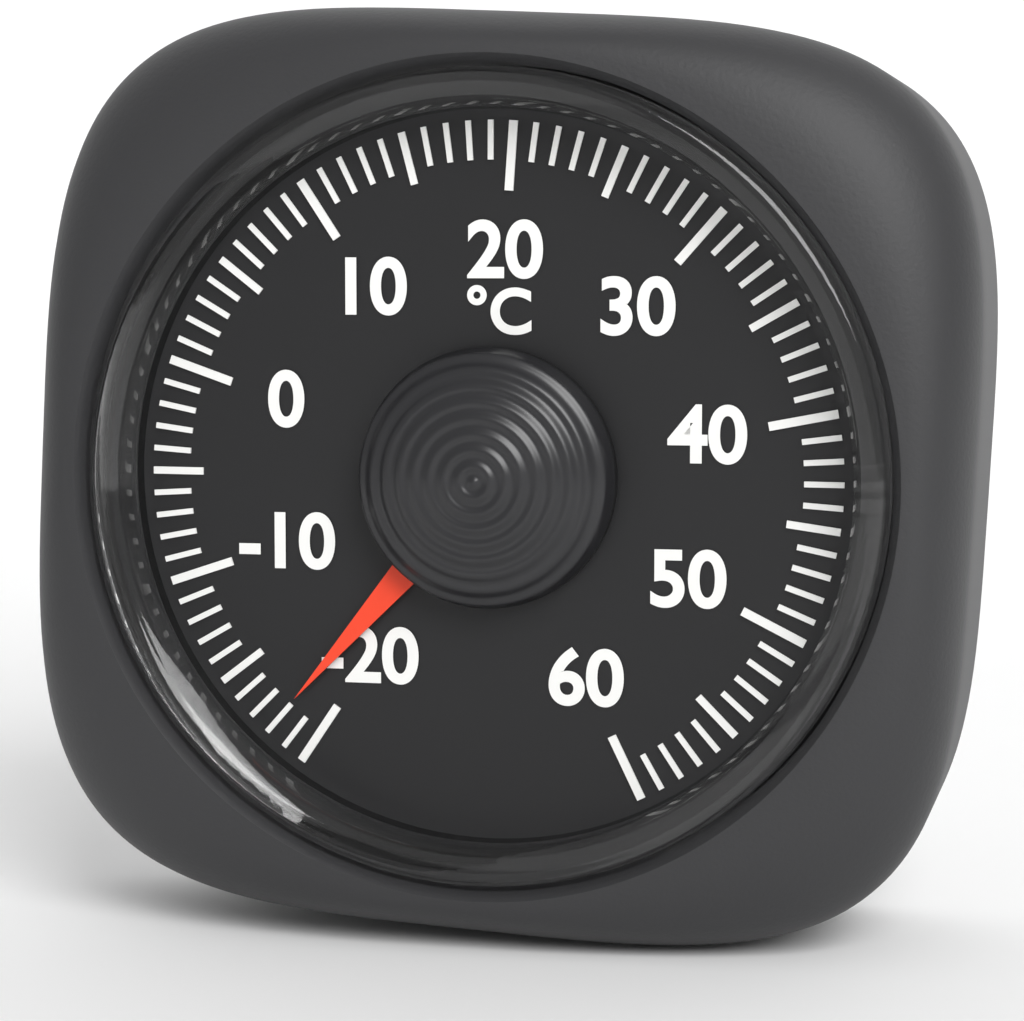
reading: -18 °C
